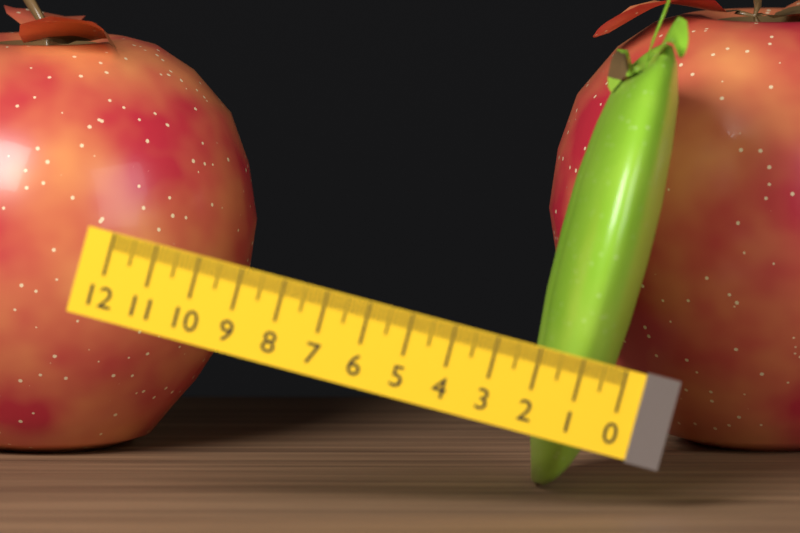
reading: 2.1 (no unit)
